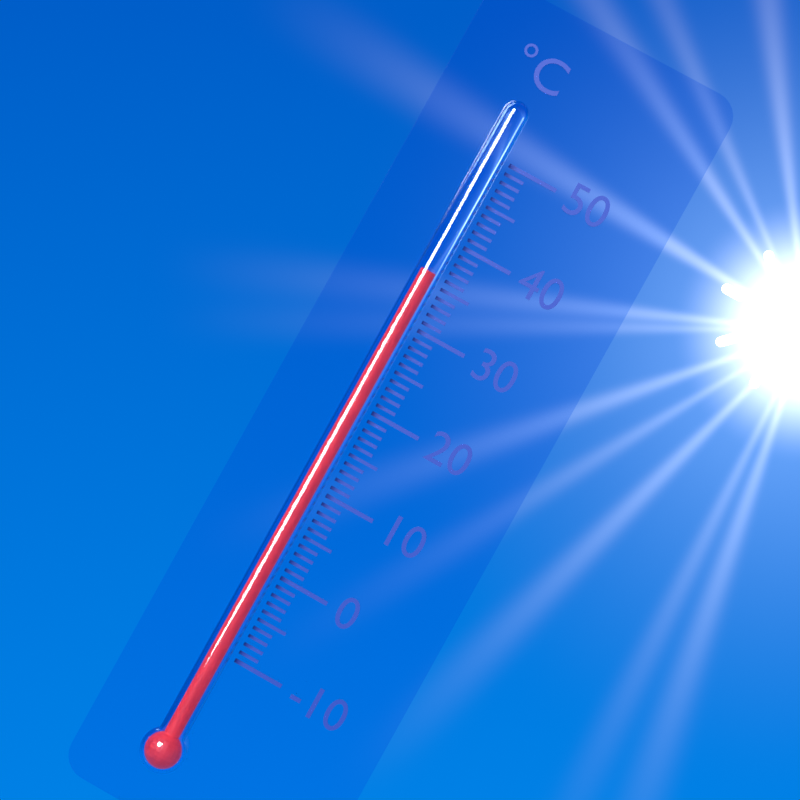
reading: 36 °C
